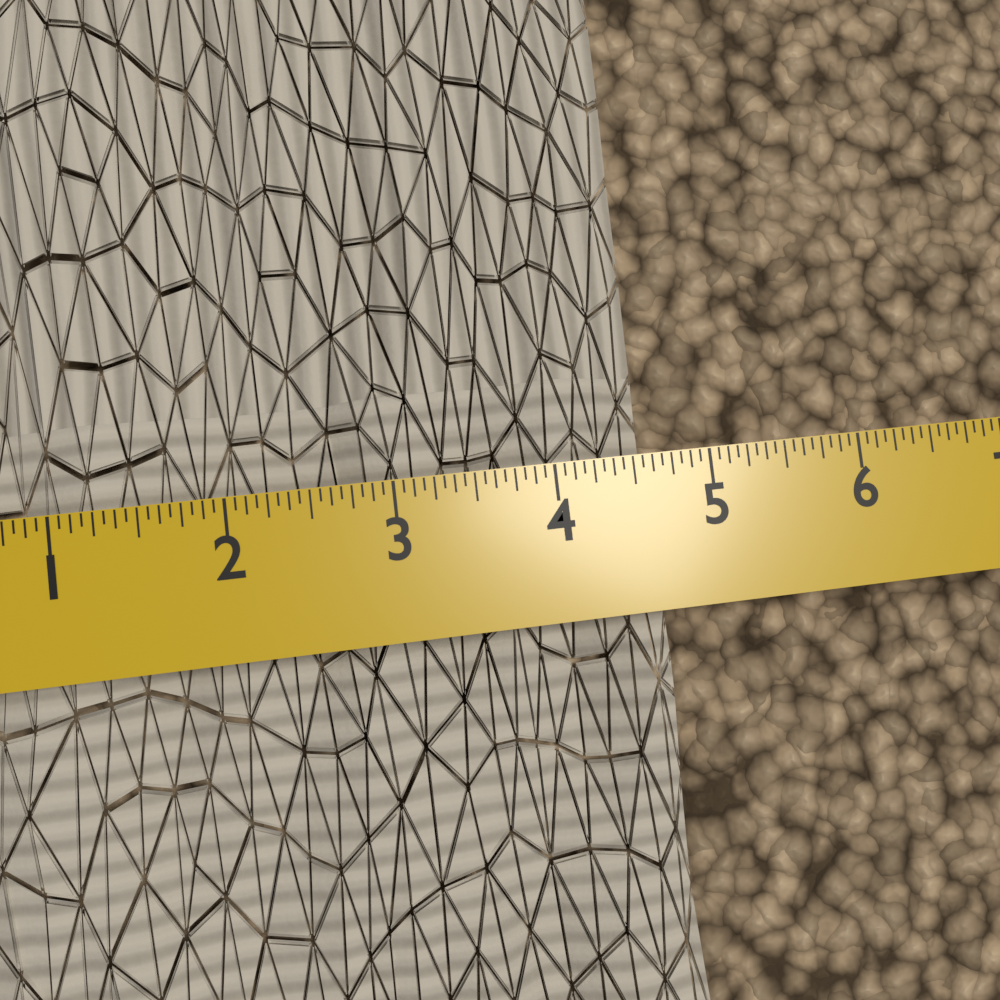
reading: 4.6250 in
